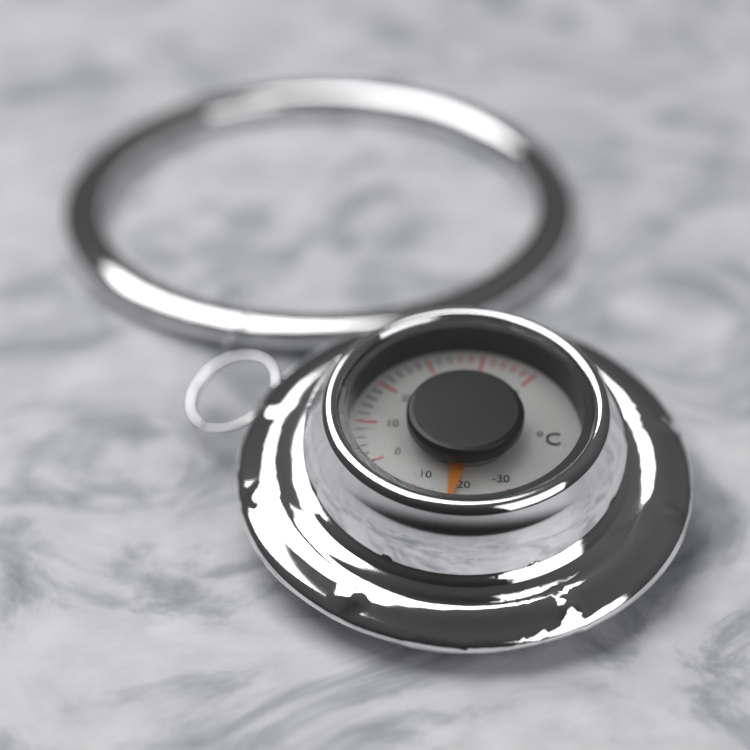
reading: -18 °C
